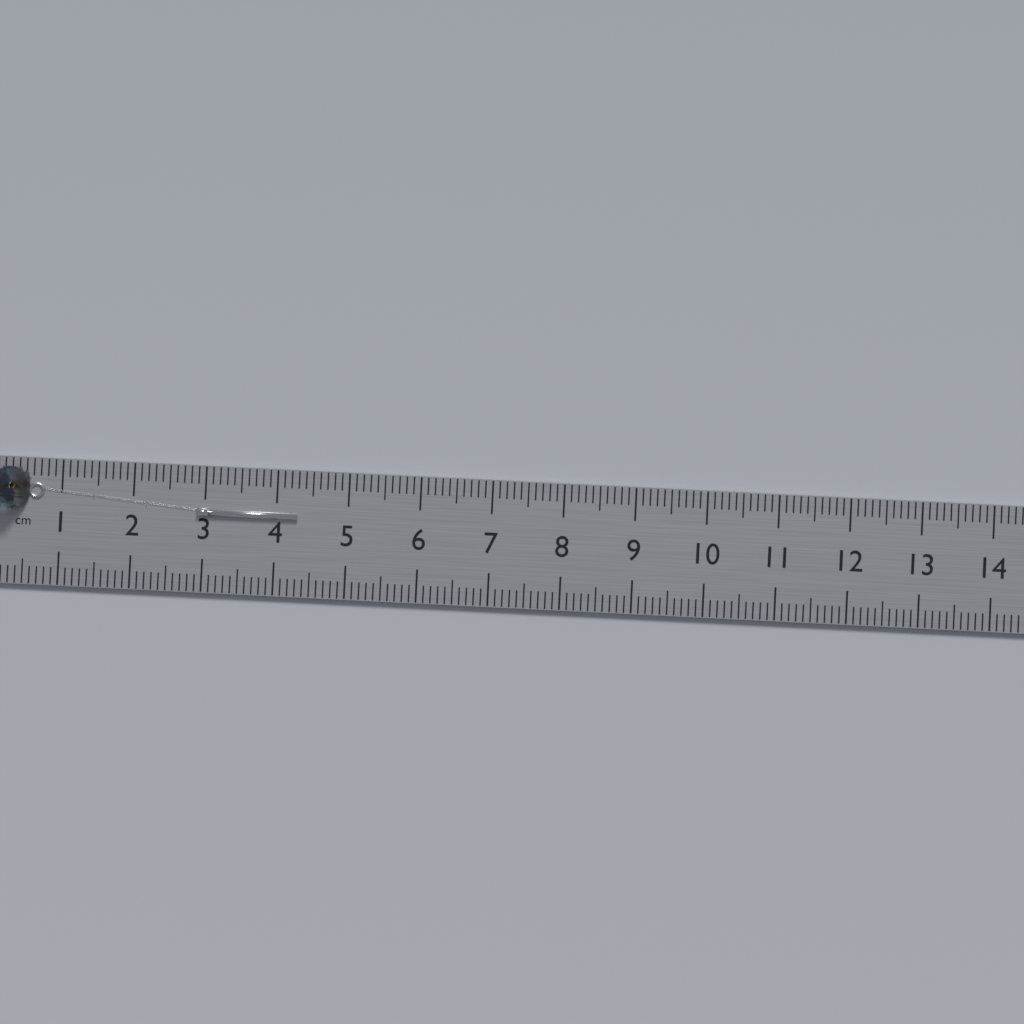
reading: 4.3 cm
